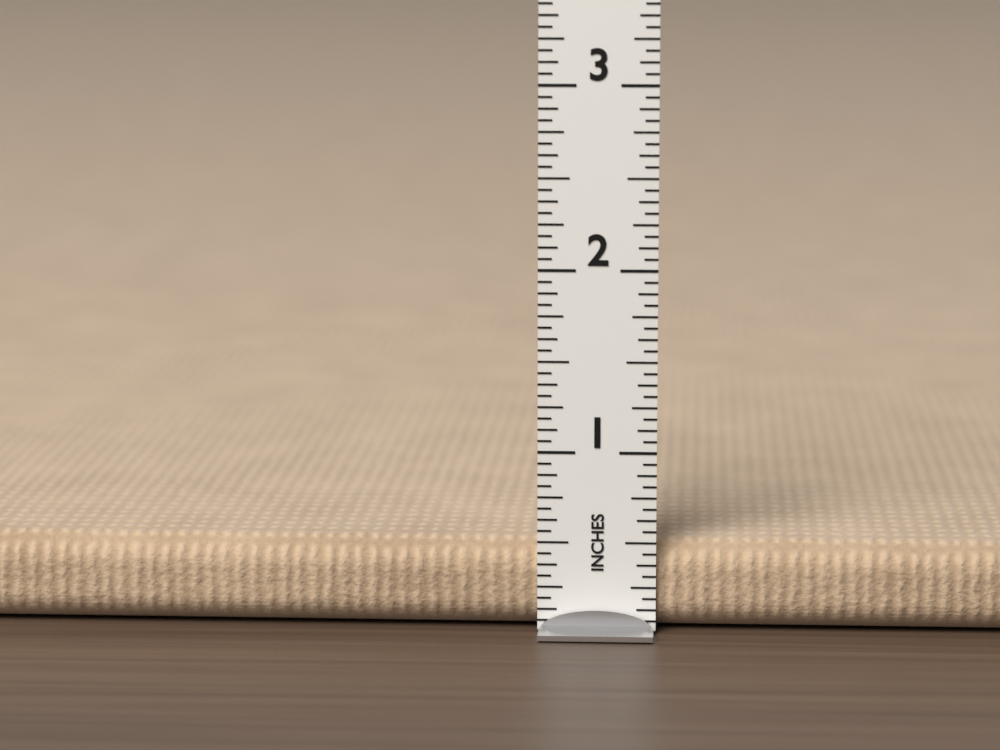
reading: 0.5000 in
